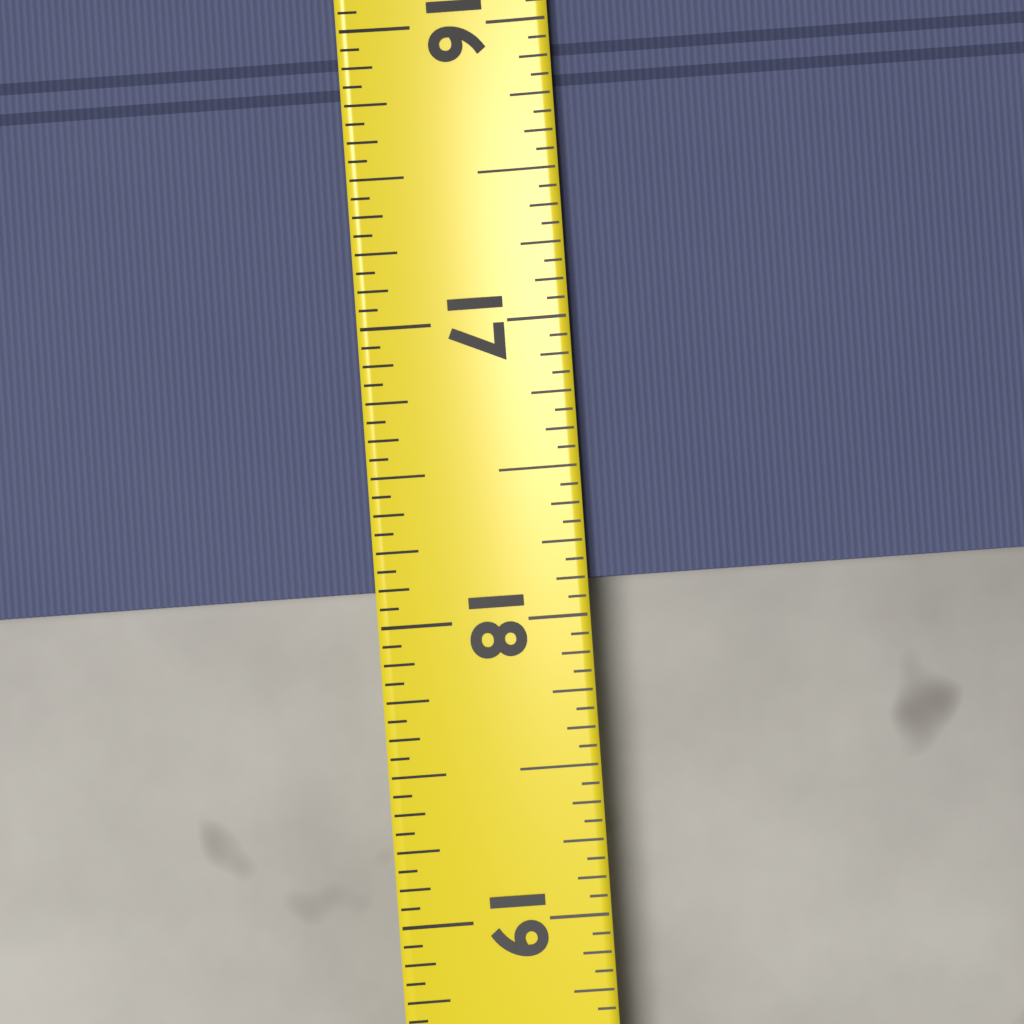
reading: 17.8750 (no unit)
